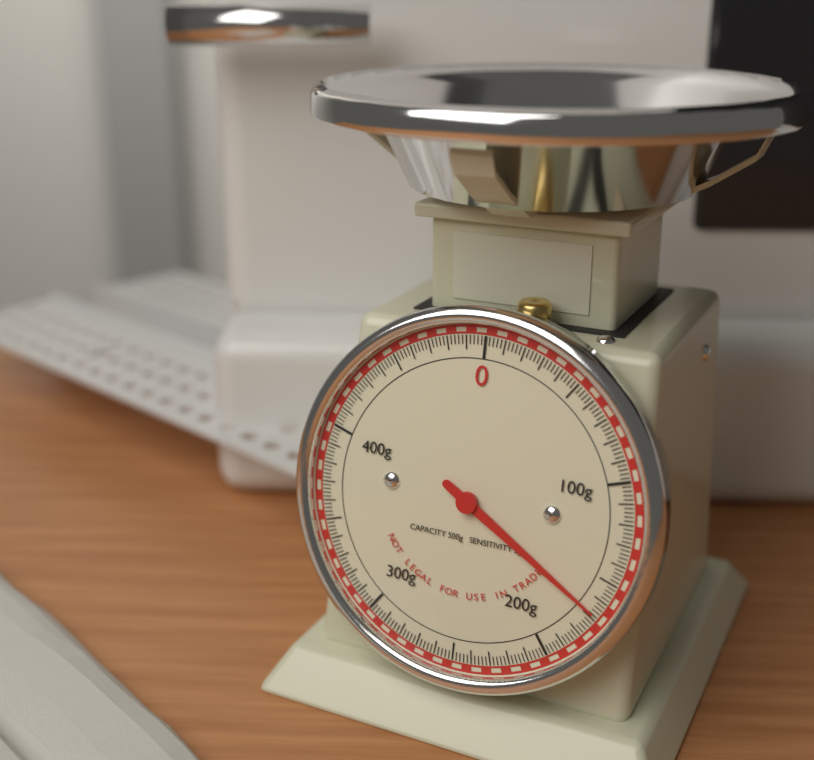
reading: 168 g
